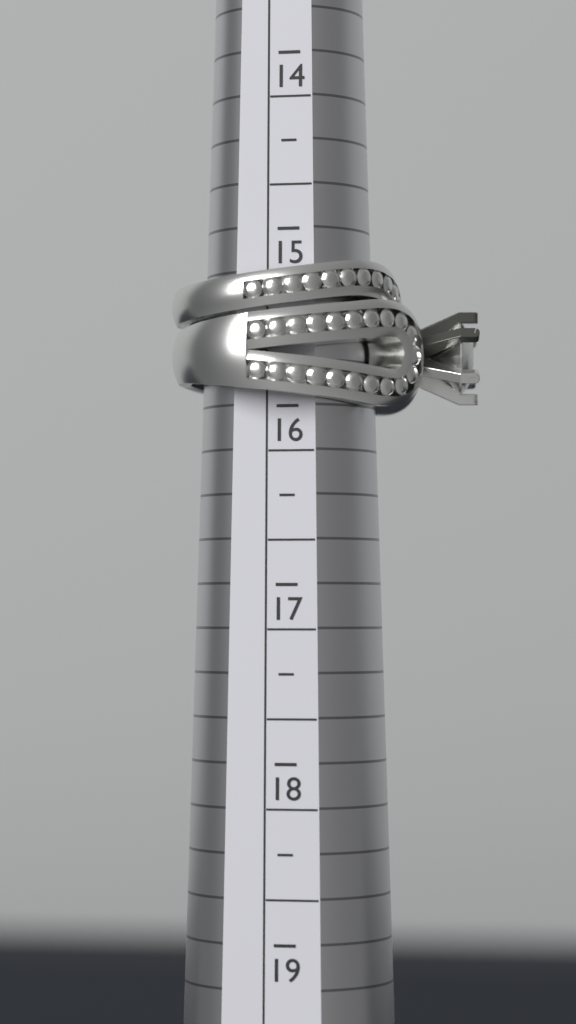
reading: 16.00 (no unit)
